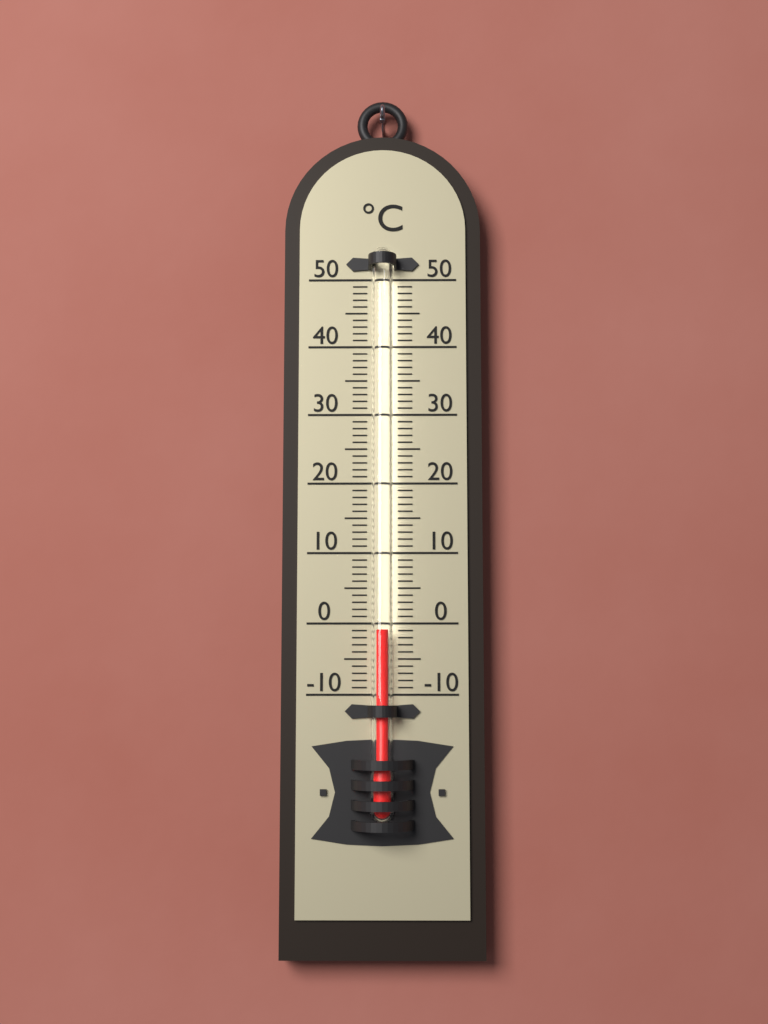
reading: -1 °C
